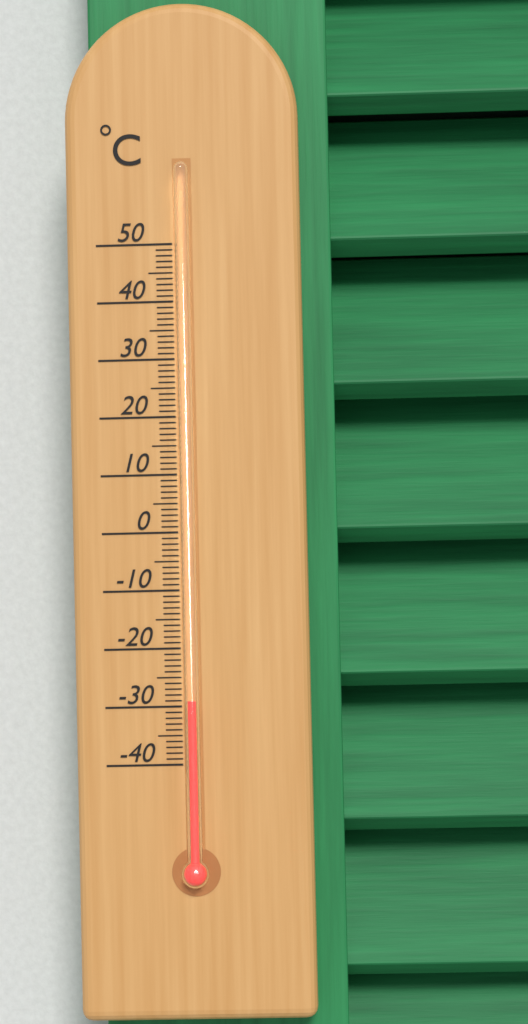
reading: -29 °C
